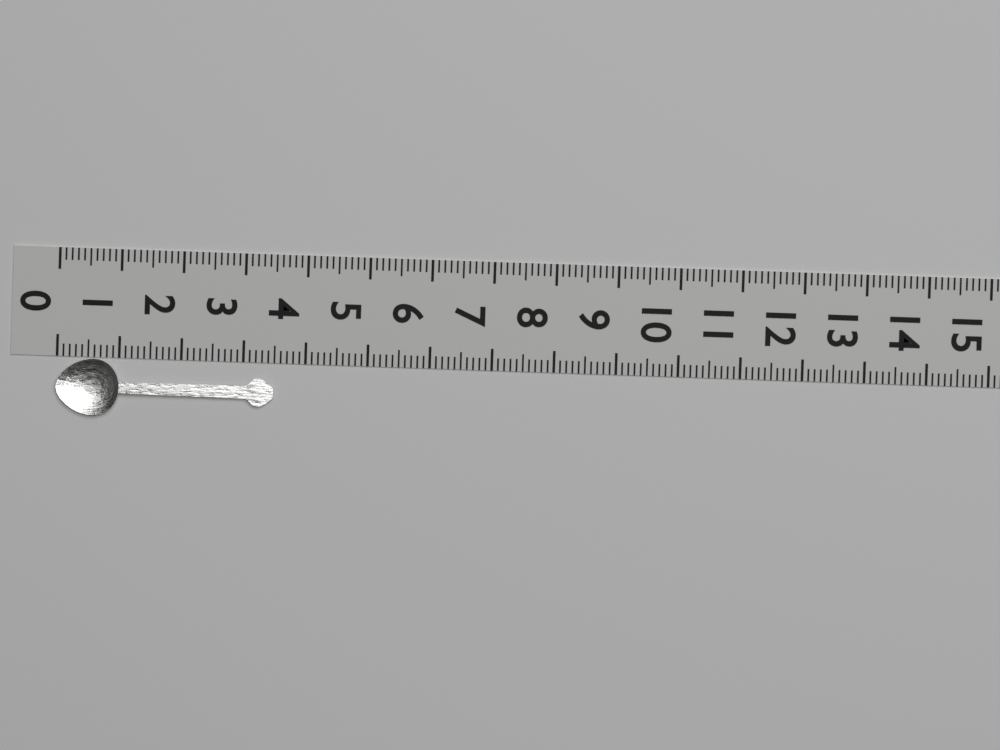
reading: 3.5 (no unit)
